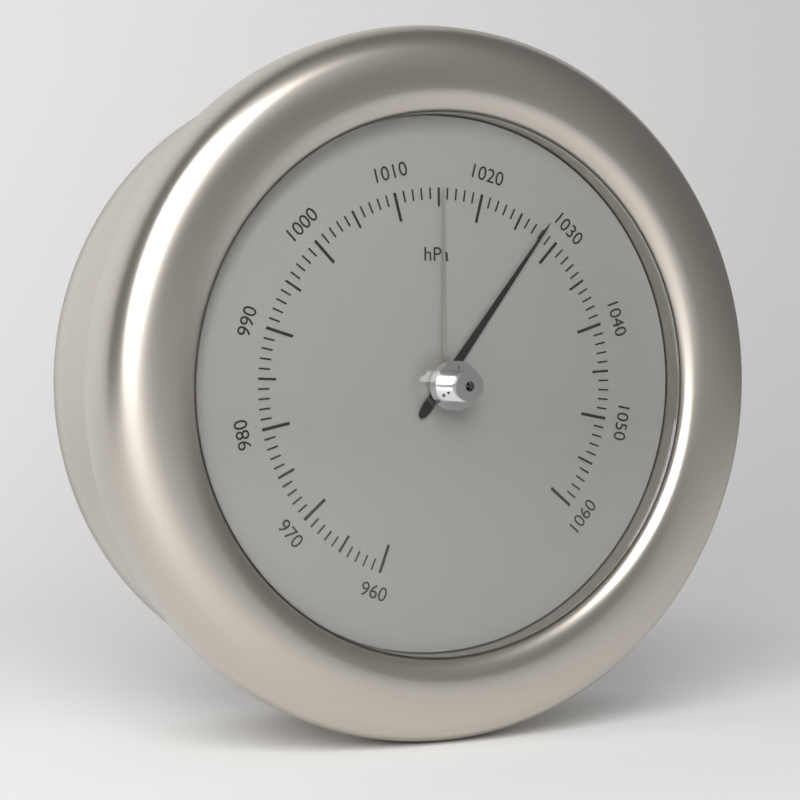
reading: 1028 hPa
